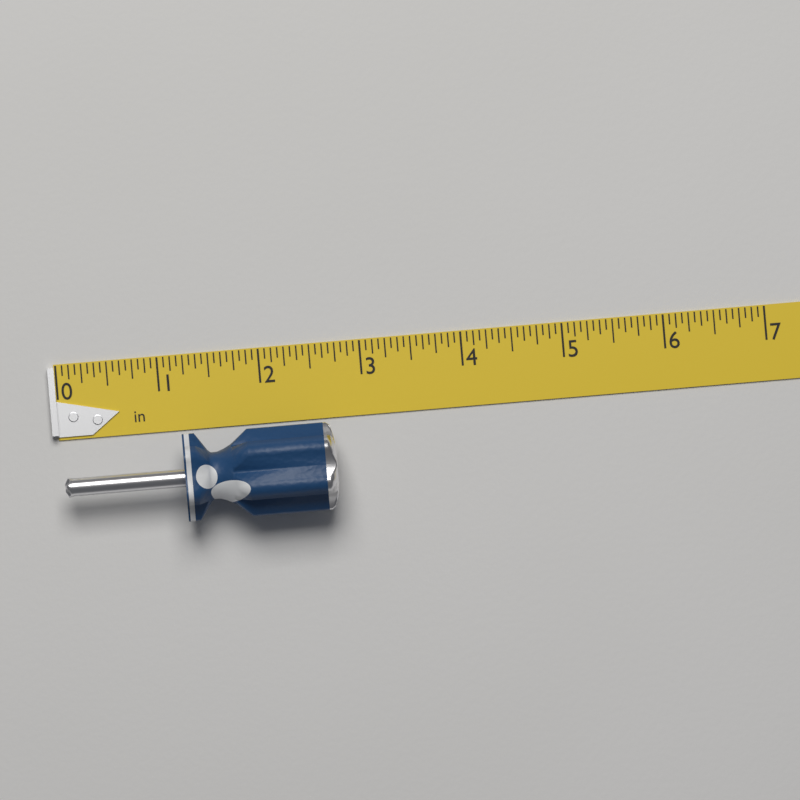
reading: 2.6875 in
